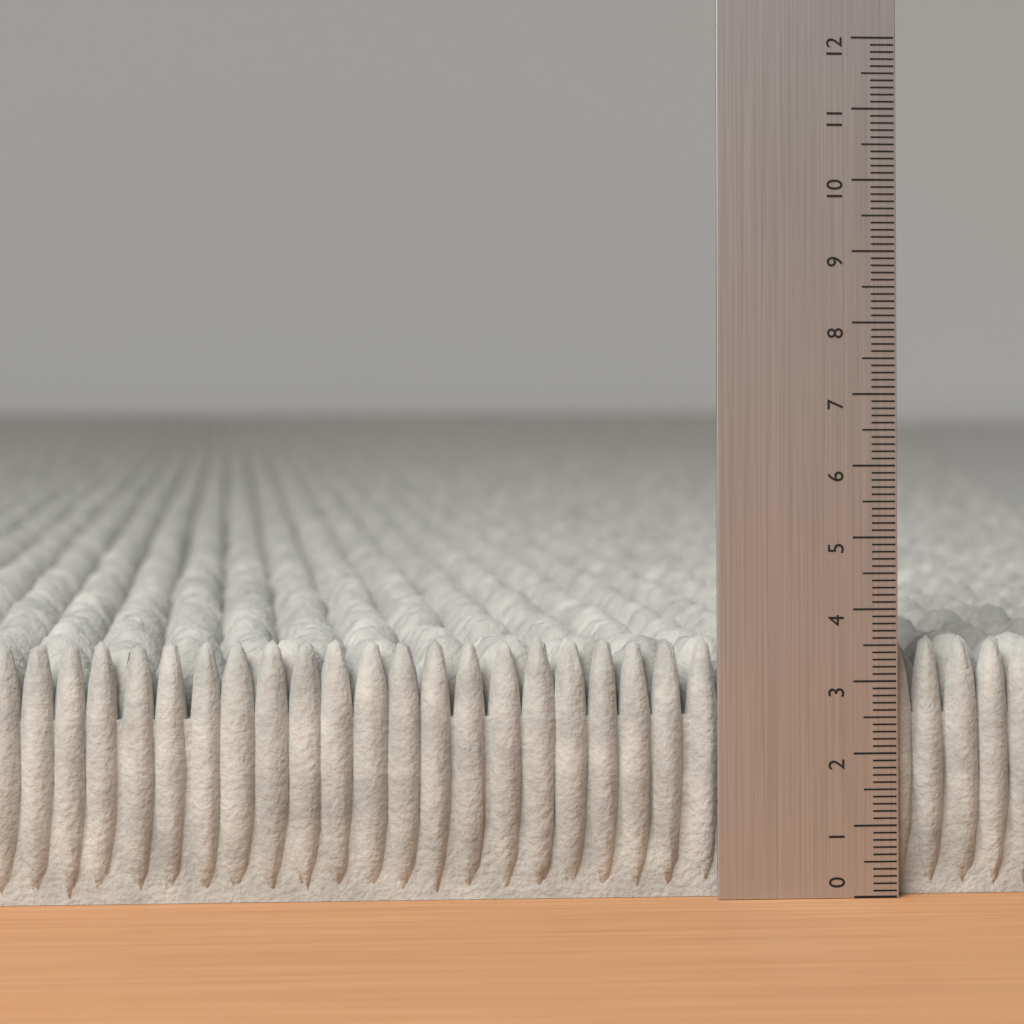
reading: 3.6 (no unit)
